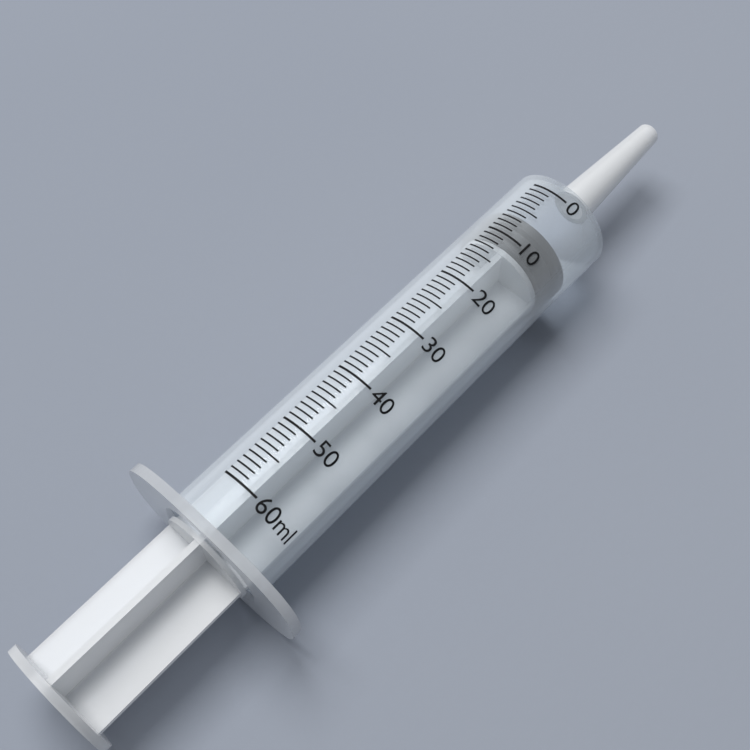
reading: 6 ml
